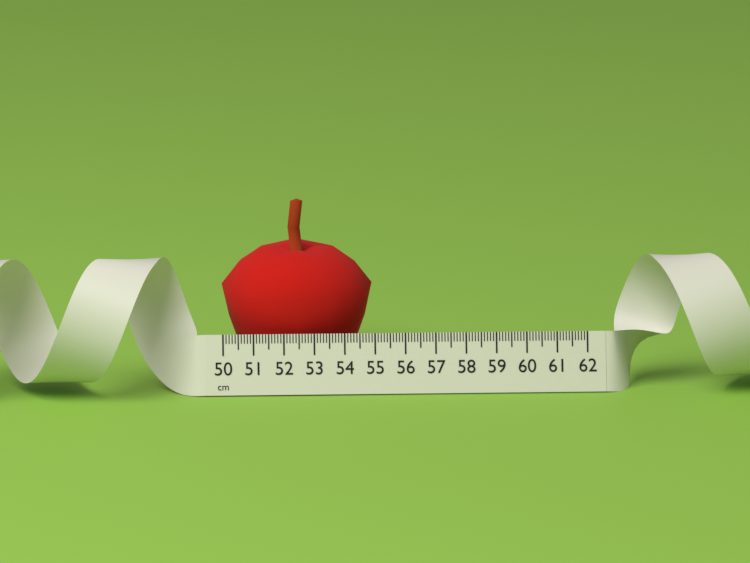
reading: 55.0 cm
